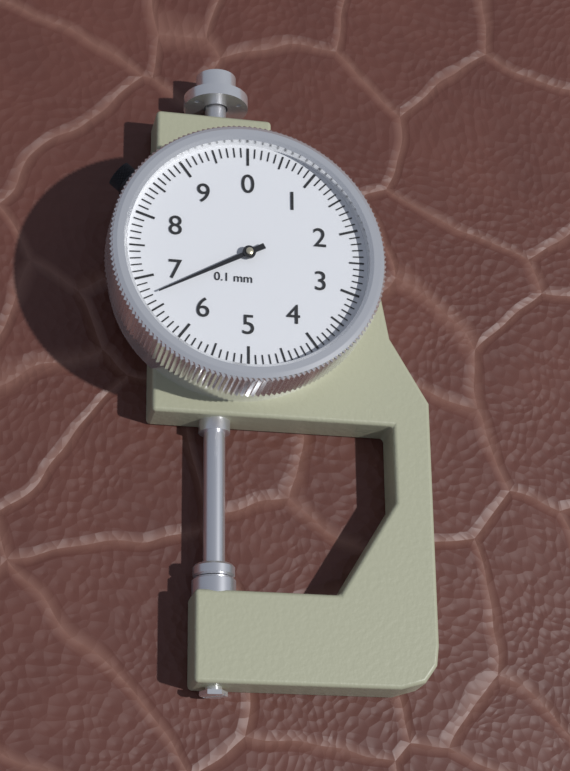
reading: 6.7 mm
